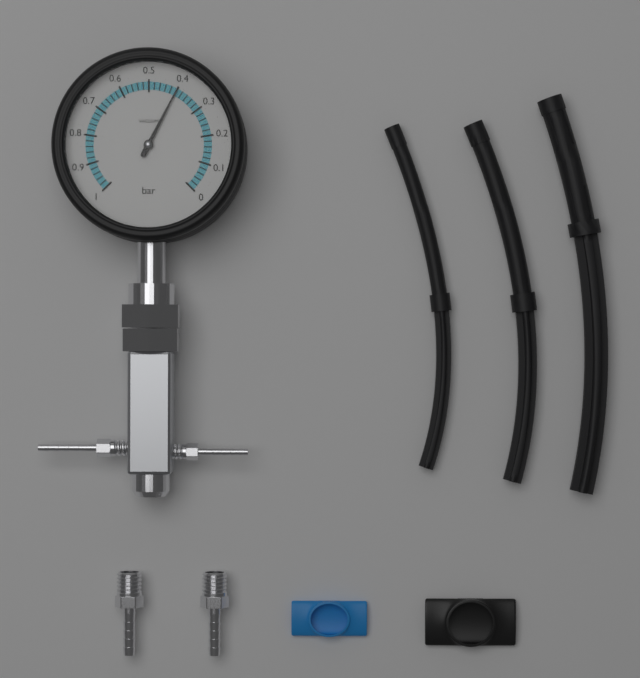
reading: 0.40 bar
